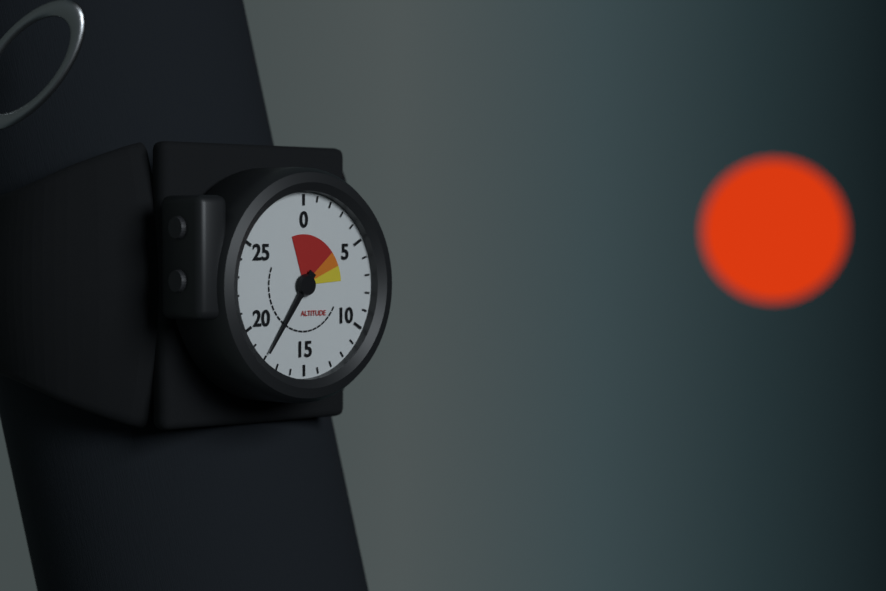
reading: 18 (no unit)
